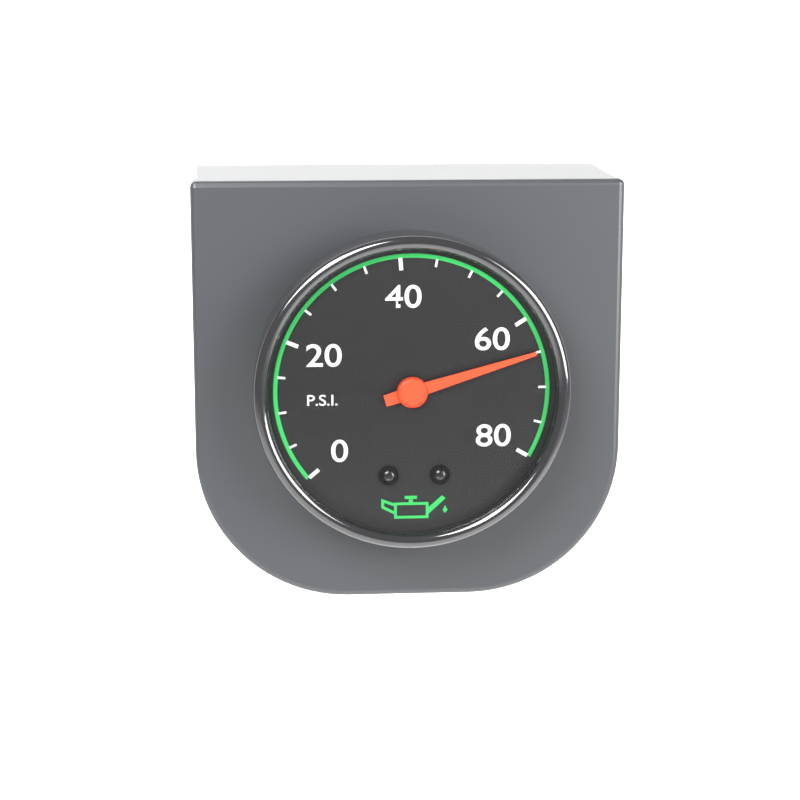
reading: 65 psi
